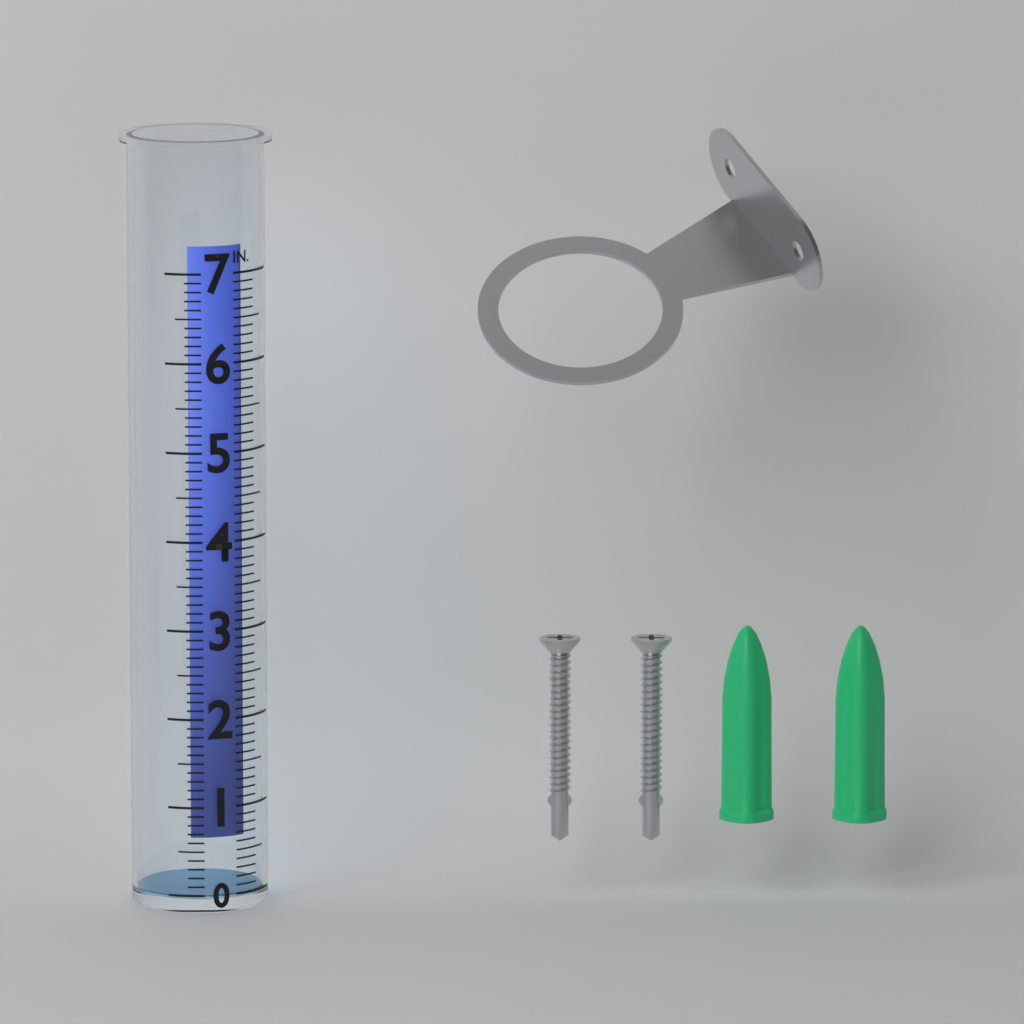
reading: 0.0 in
